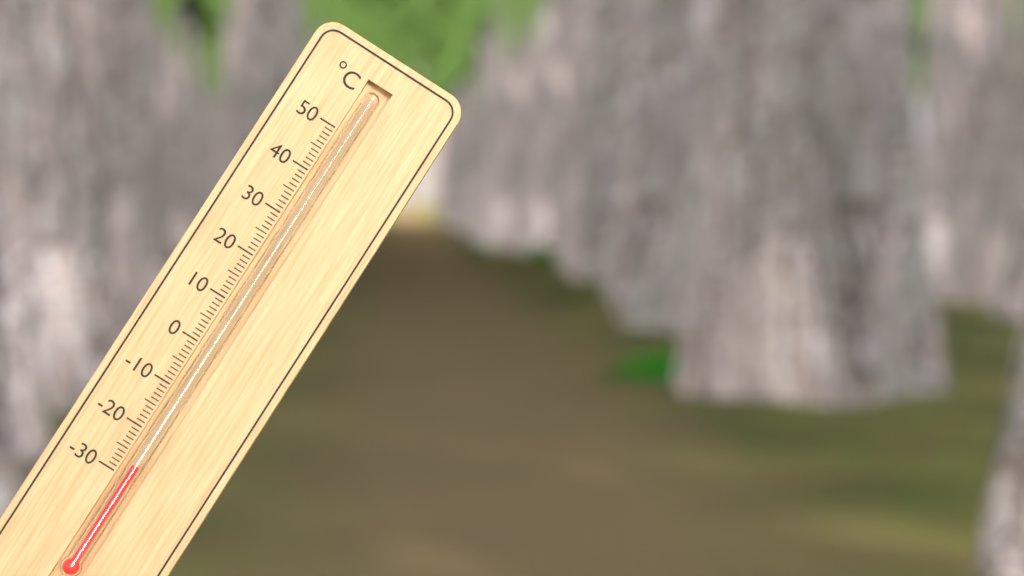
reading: -27 °C
